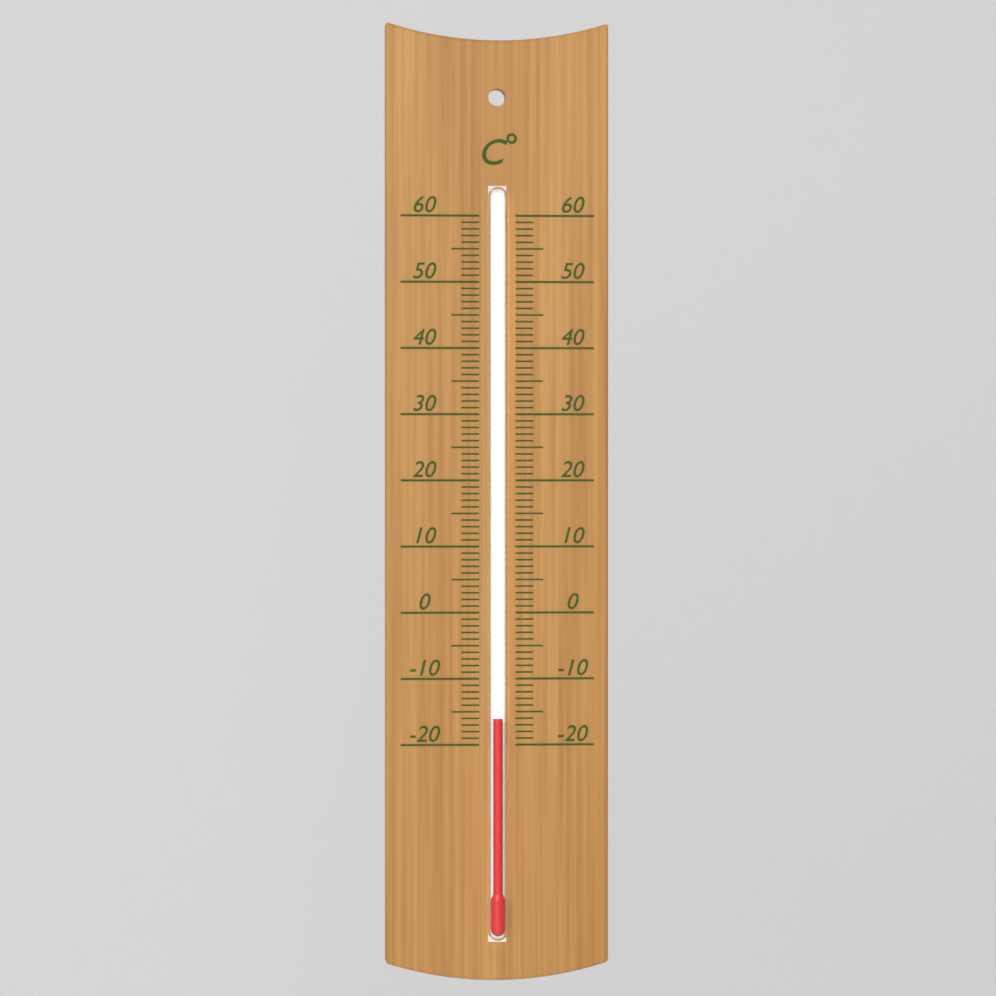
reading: -16 °C
